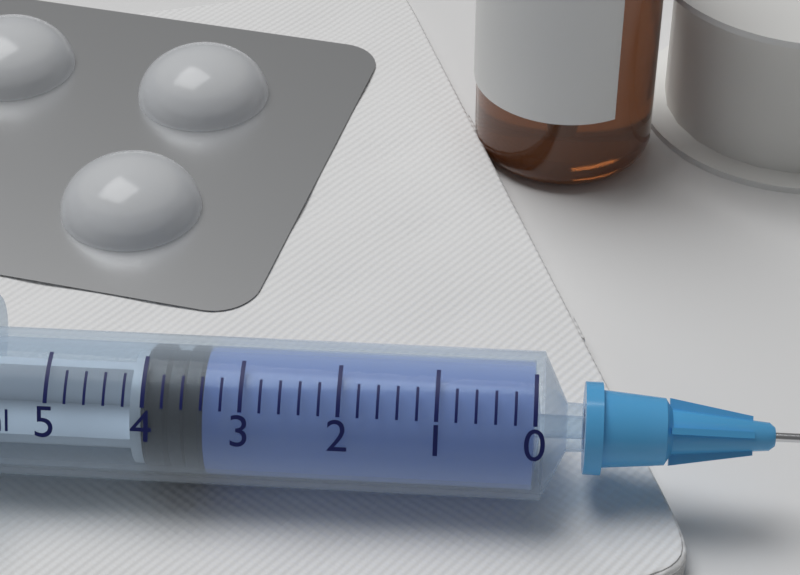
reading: 3.4 ml
